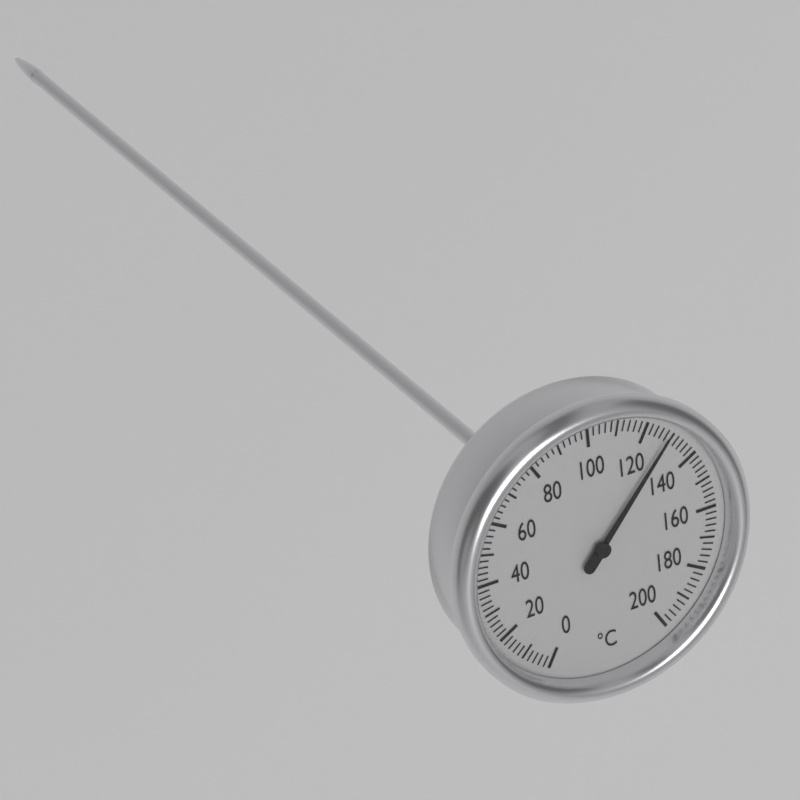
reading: 128 °C
